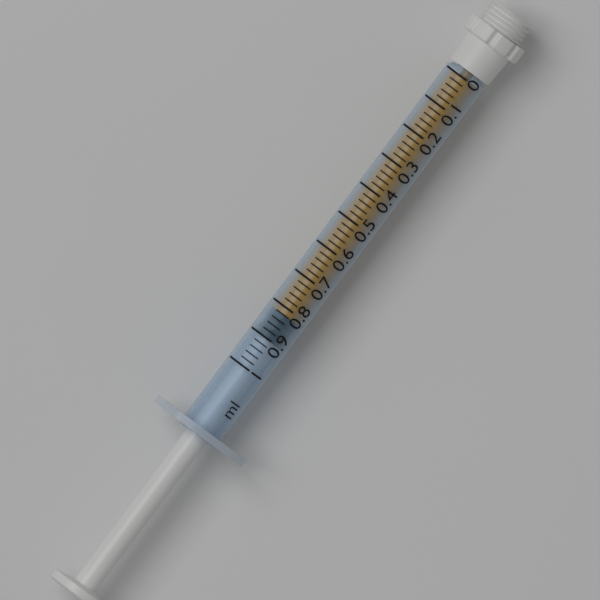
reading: 0.82 ml
